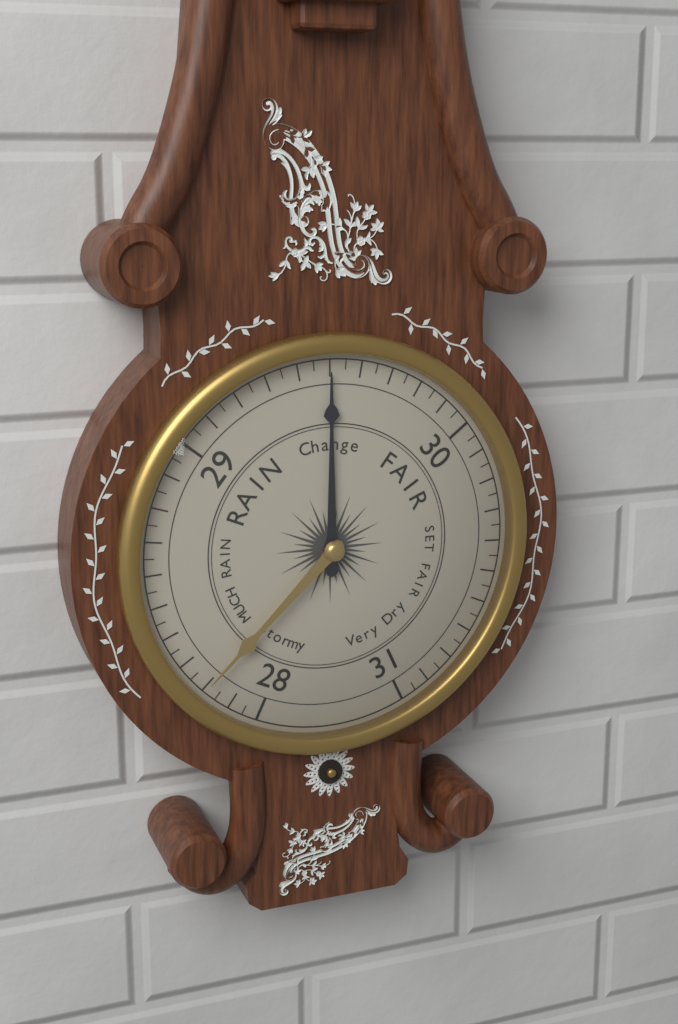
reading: 29.50 (no unit)
